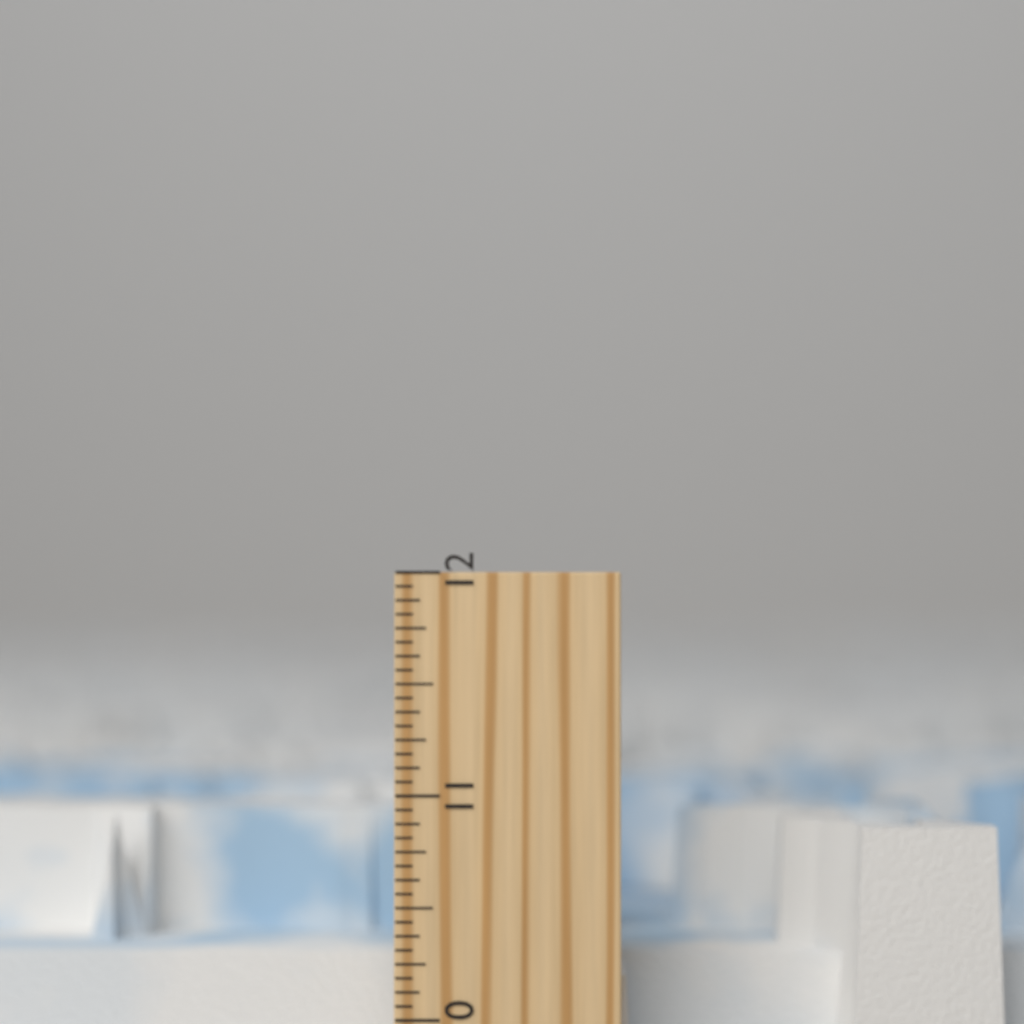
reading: 10.8750 inch
